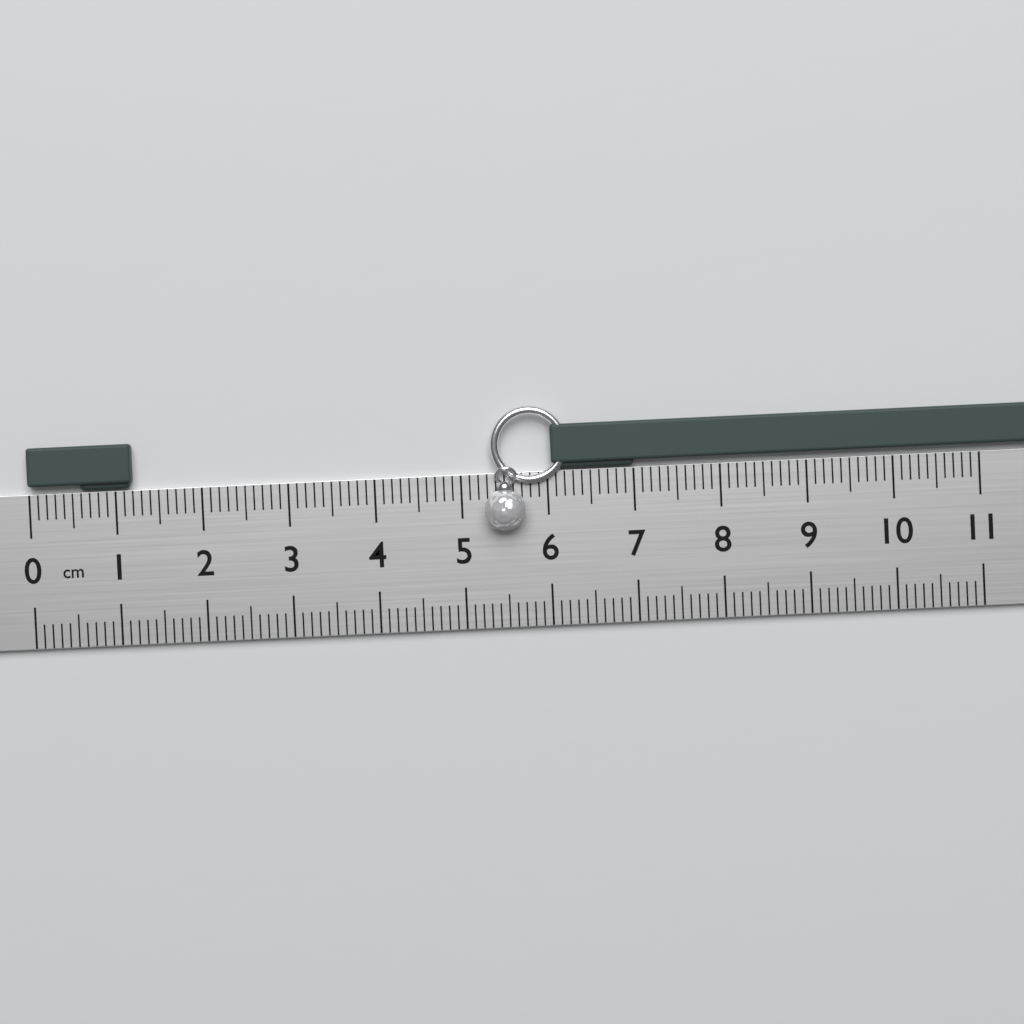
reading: 1.2 cm
